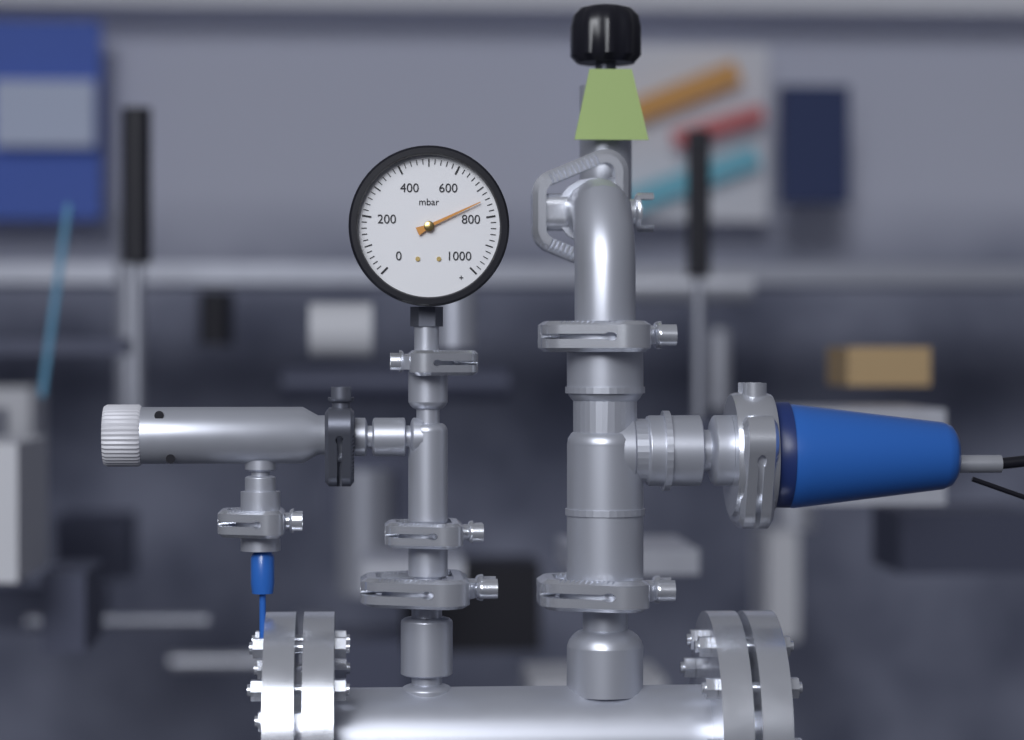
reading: 740 mbar
